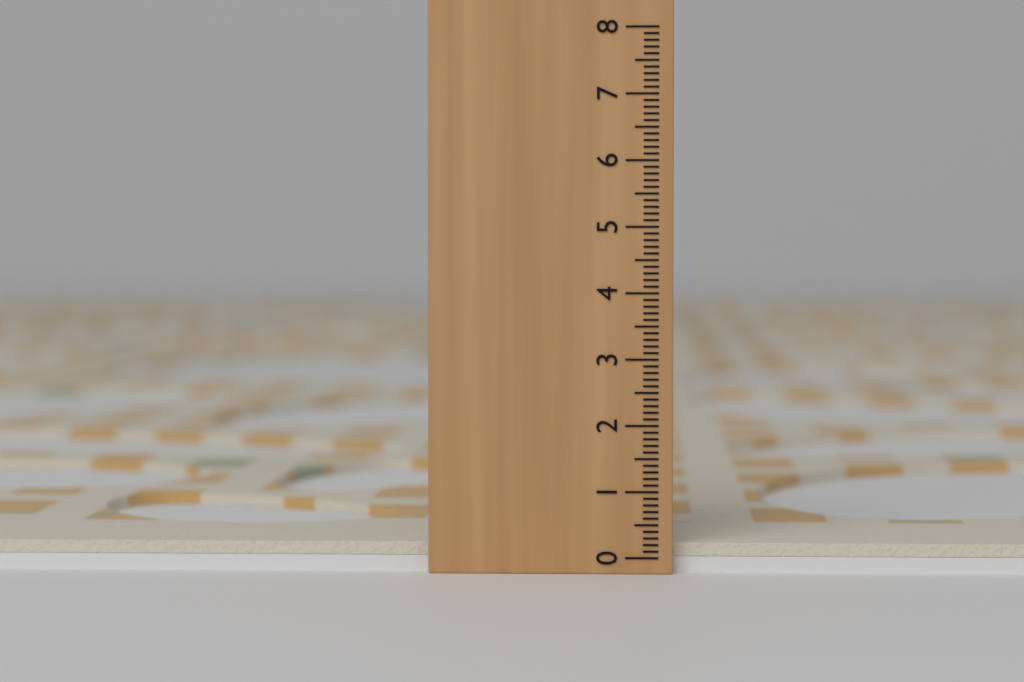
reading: 0.2 (no unit)
